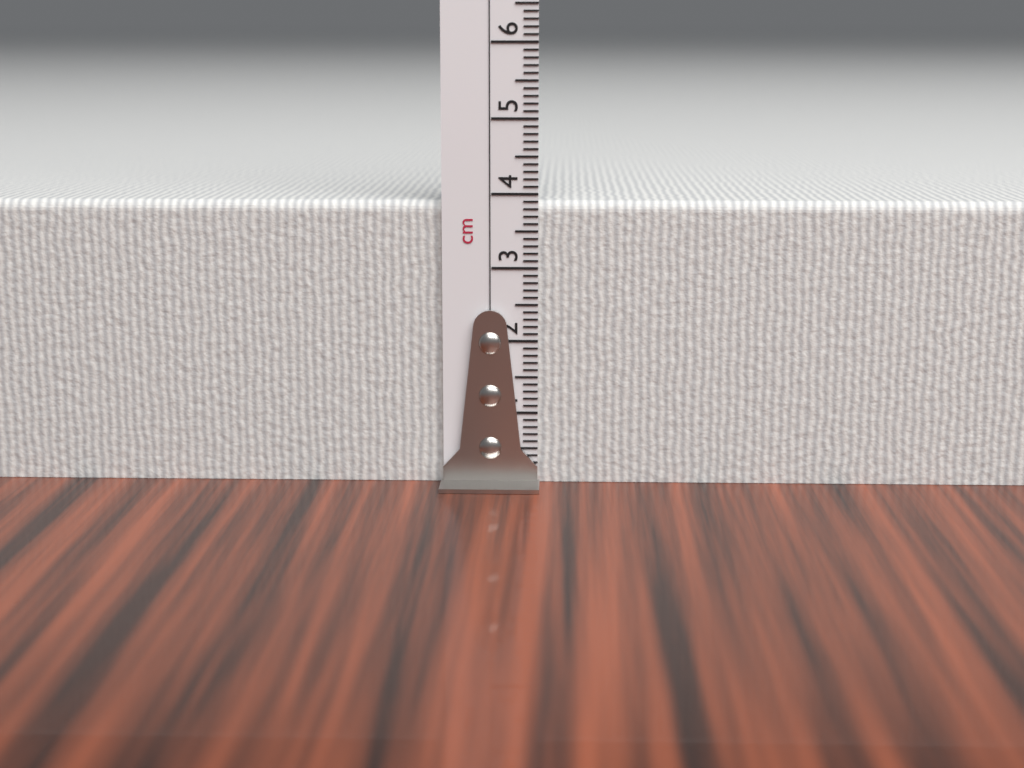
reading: 3.9 cm
